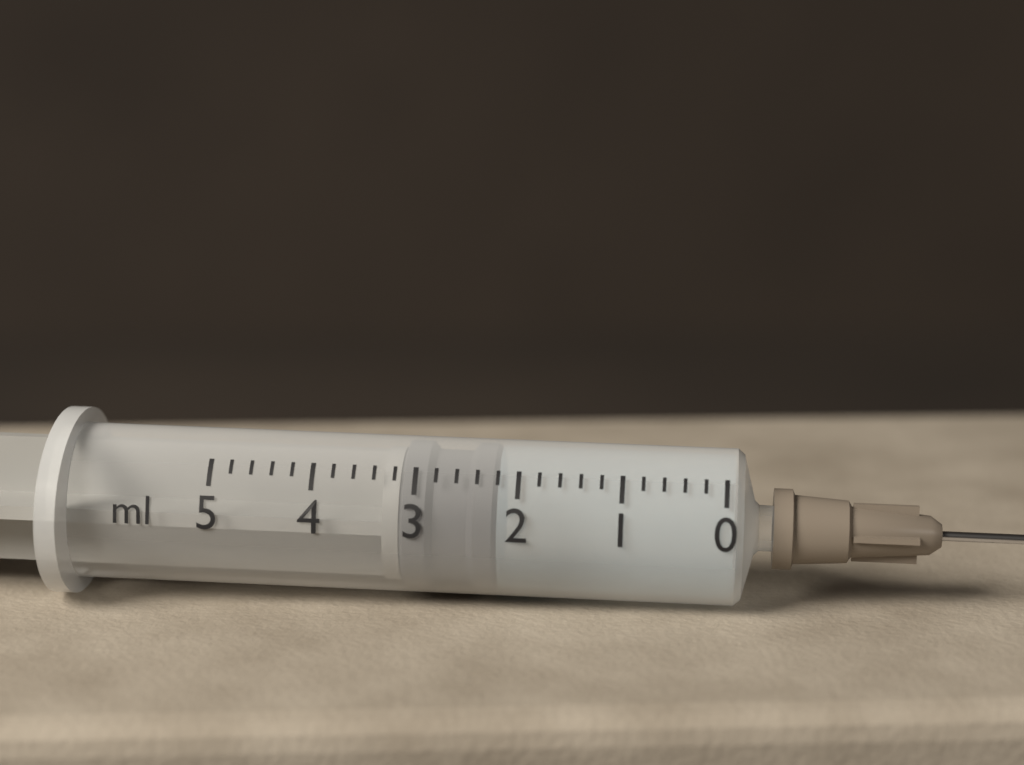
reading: 2.2 ml
